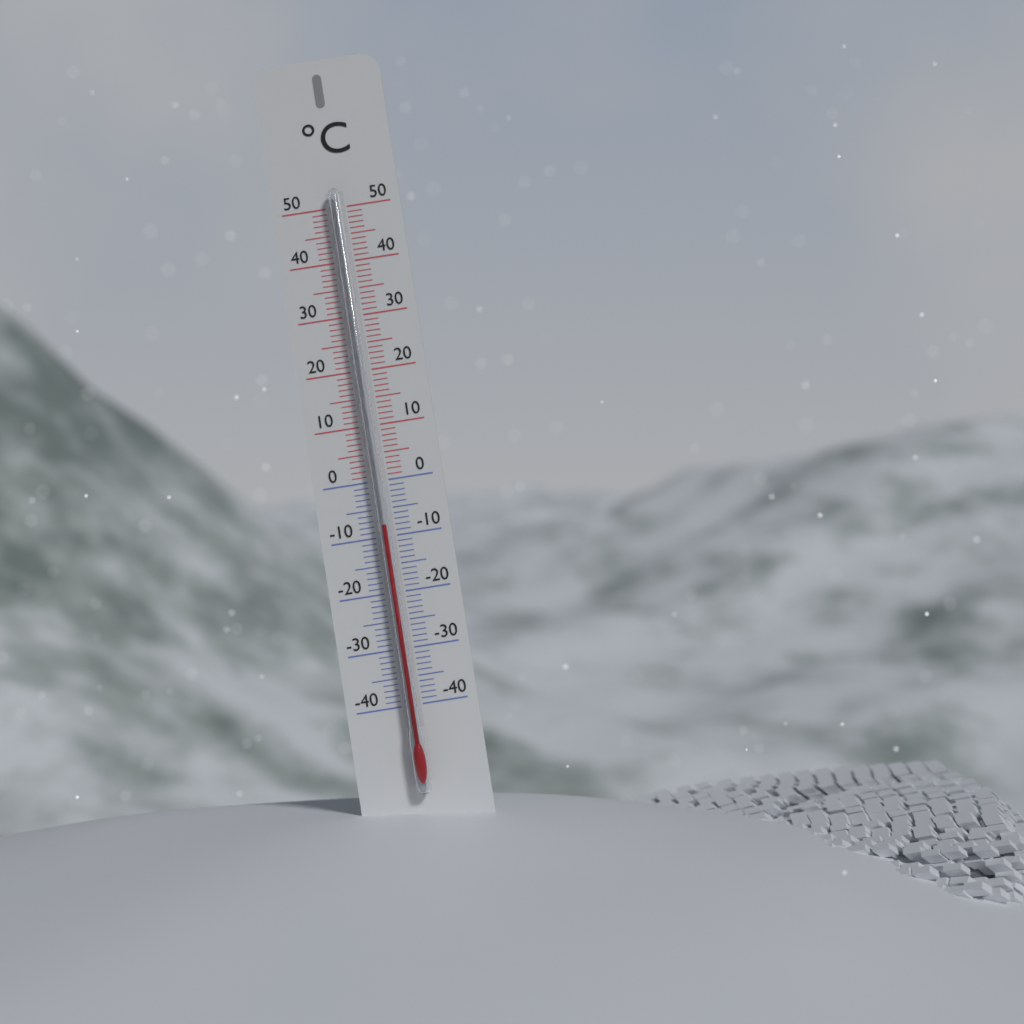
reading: -8 °C
